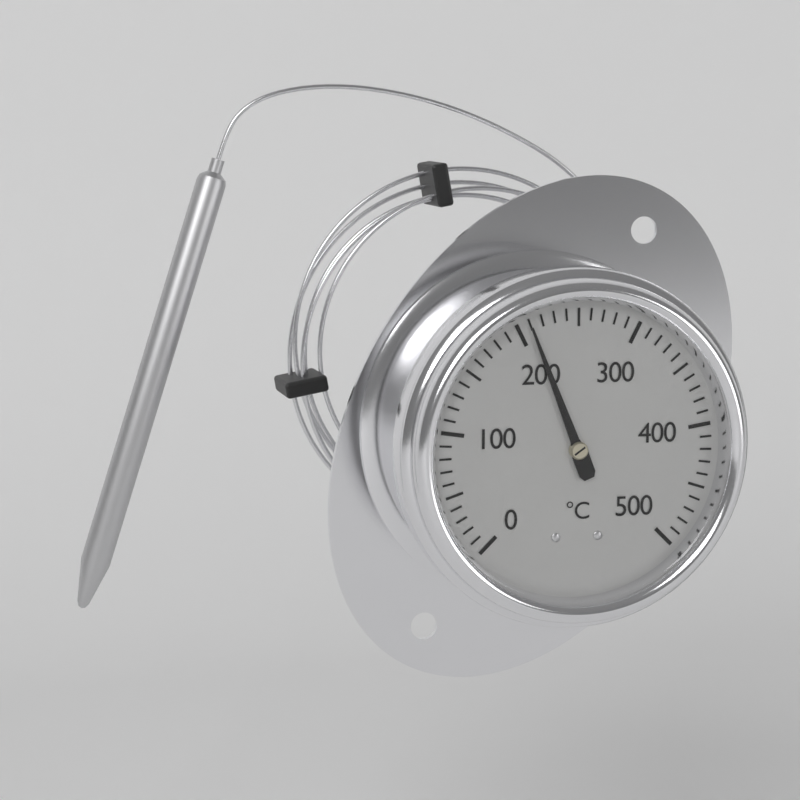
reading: 210 °C
